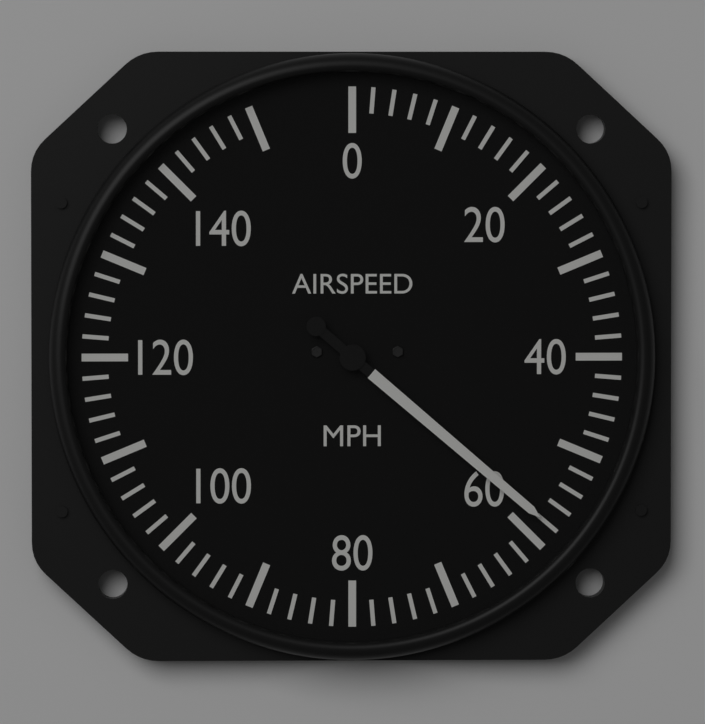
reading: 58 mph
